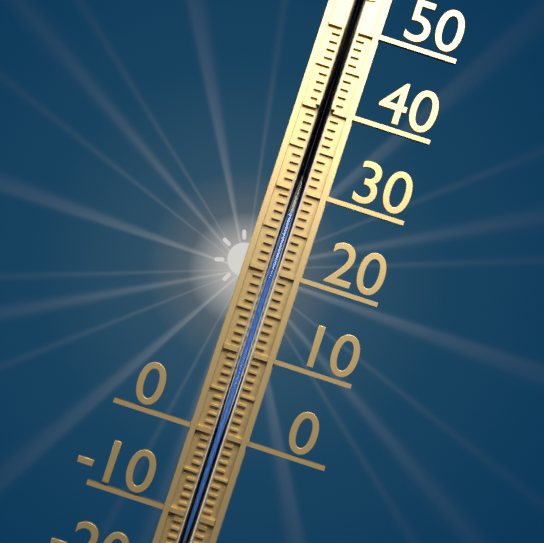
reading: 27 °C
